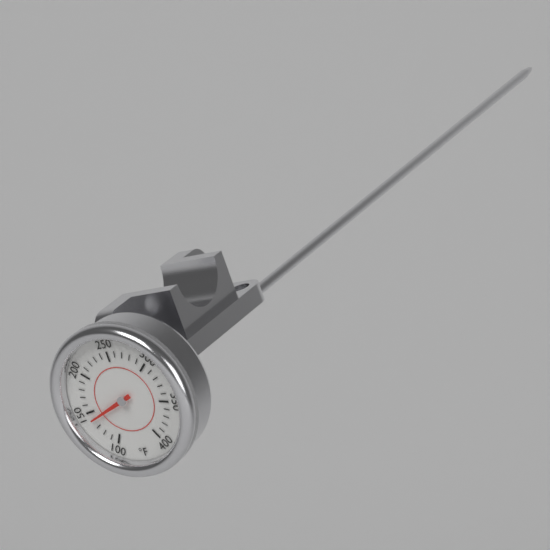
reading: 140 °F
